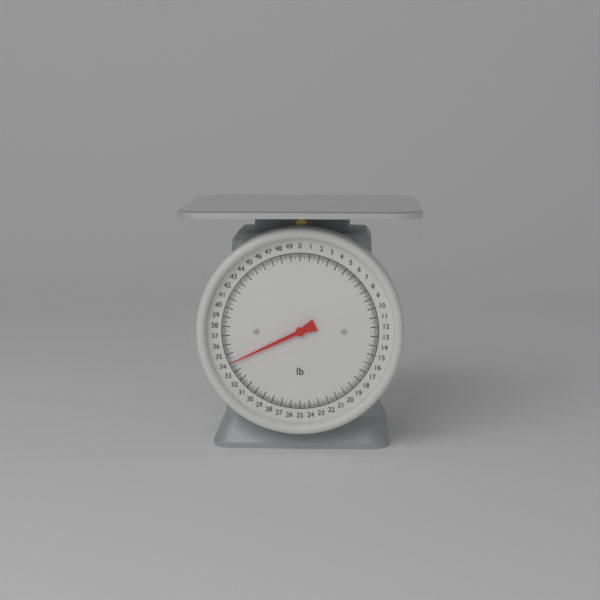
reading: 34.000 lb
